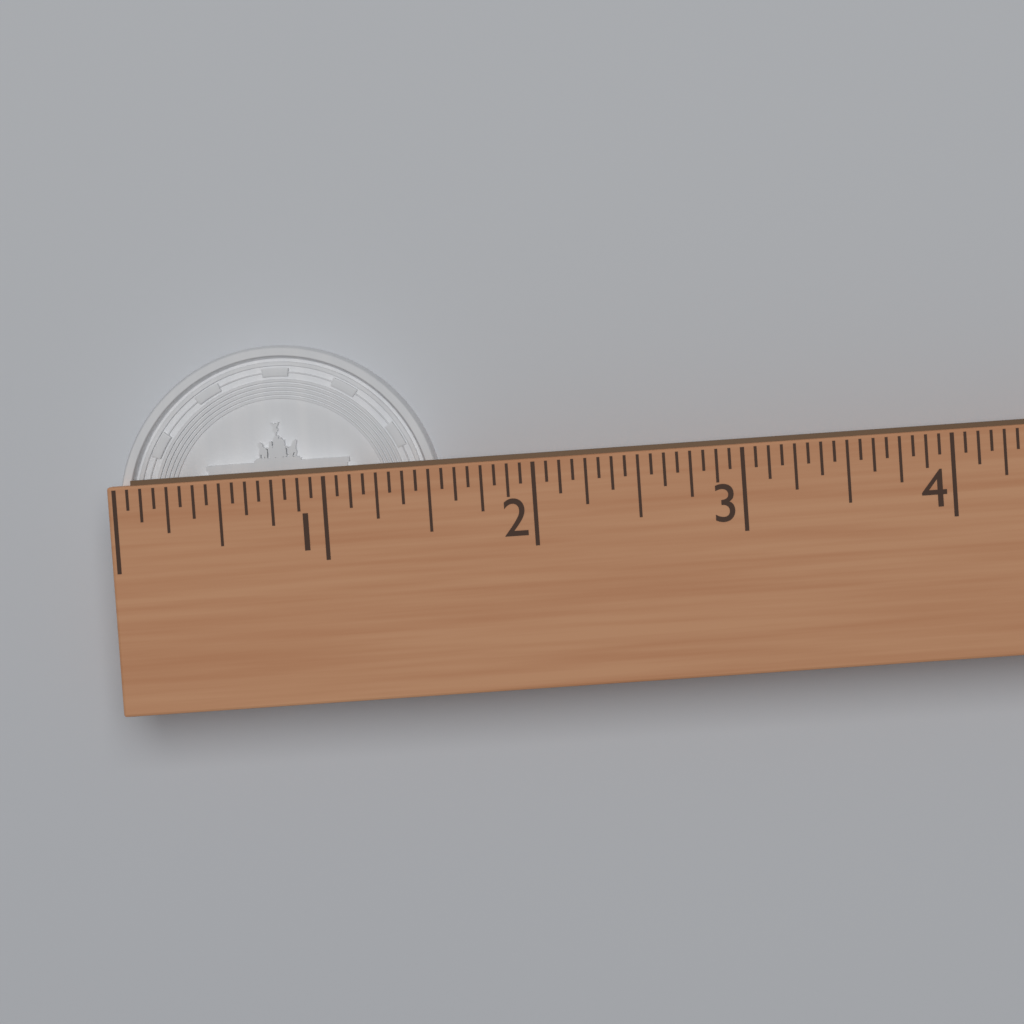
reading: 1.5625 (no unit)
